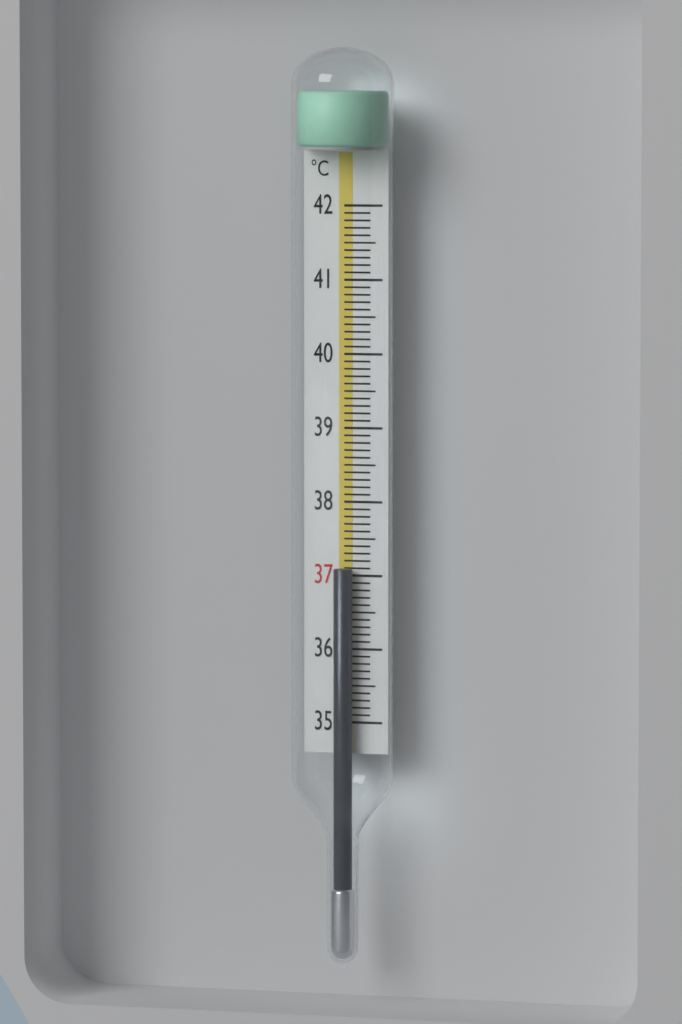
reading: 37.1 °C
